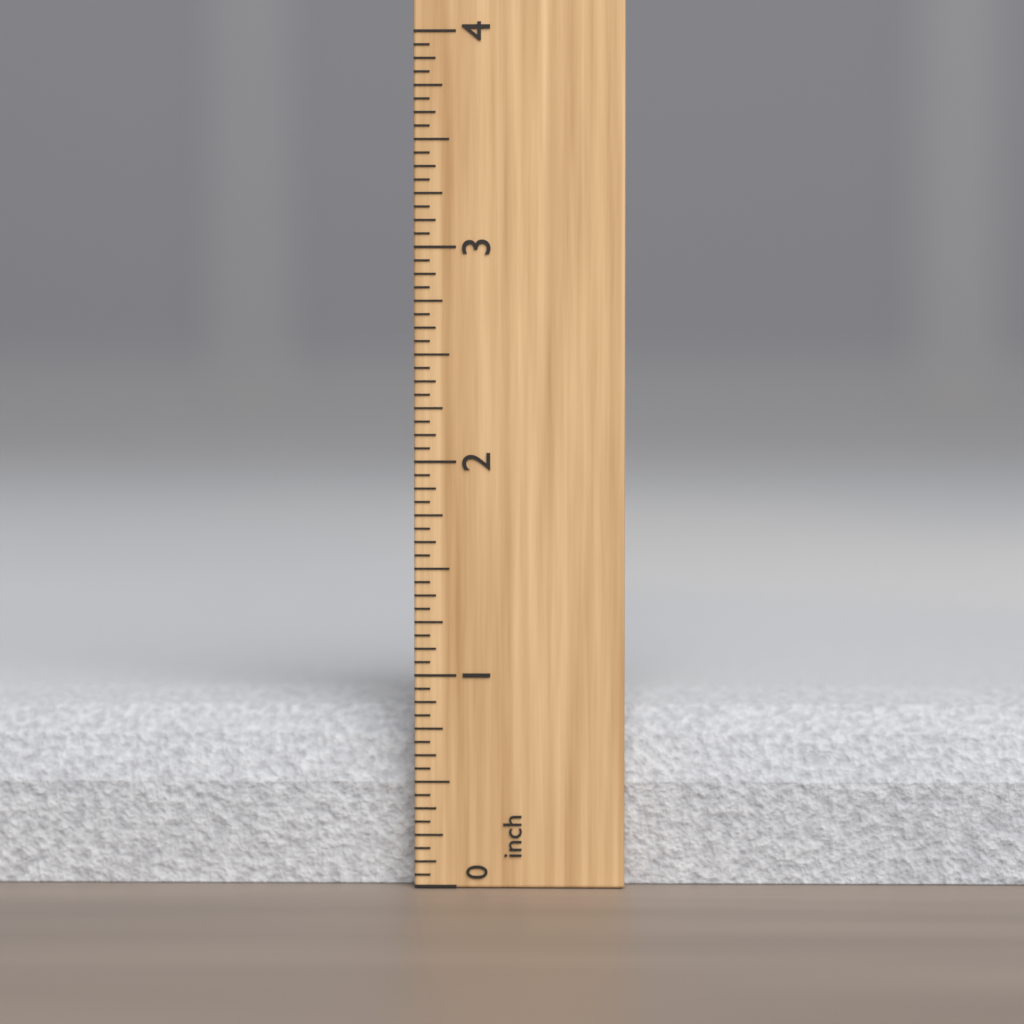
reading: 0.8750 inch
